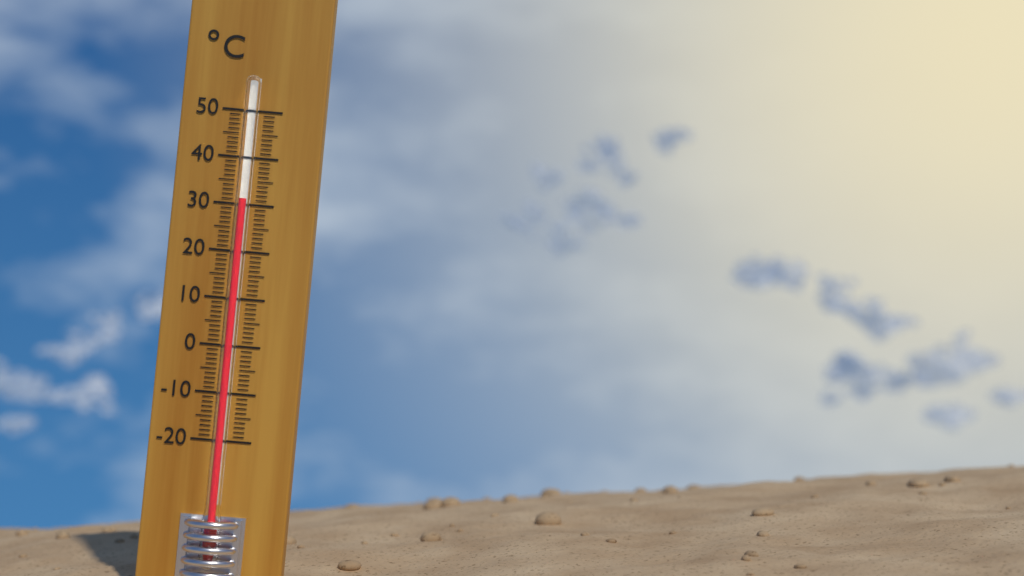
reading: 31 °C
